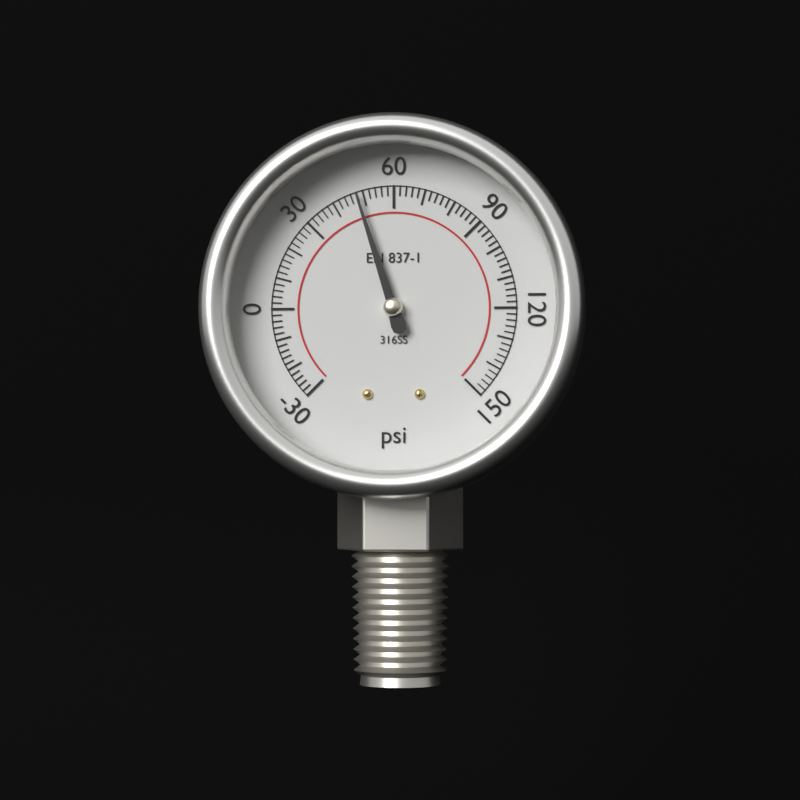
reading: 48 psi
